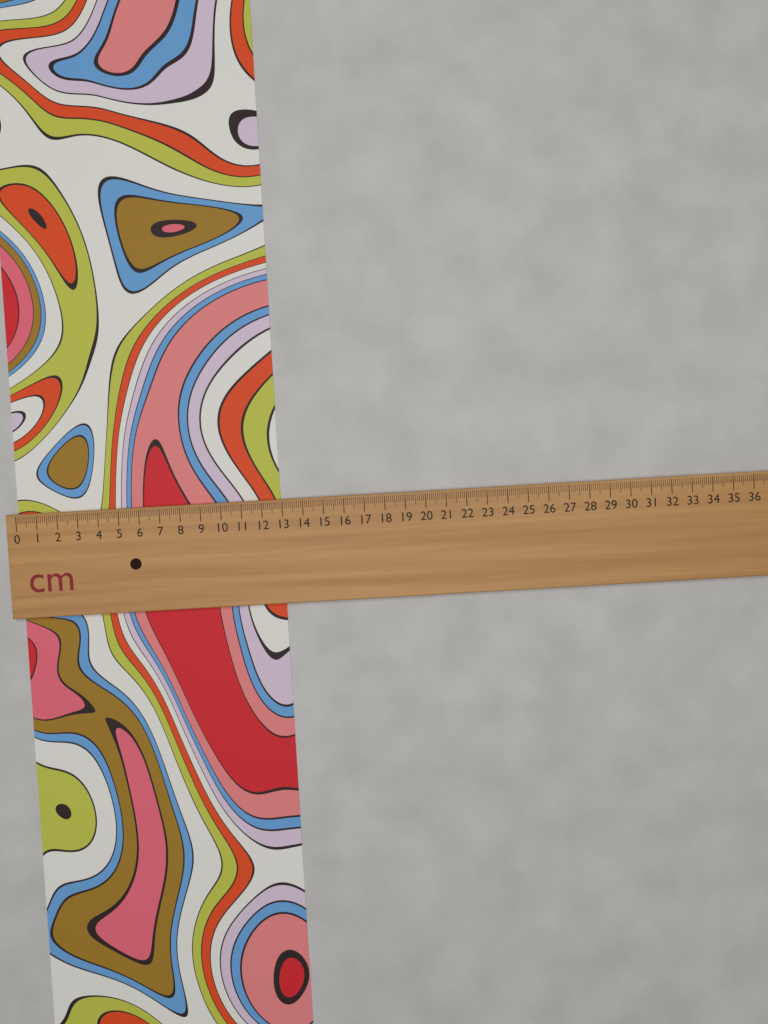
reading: 12.9 cm
